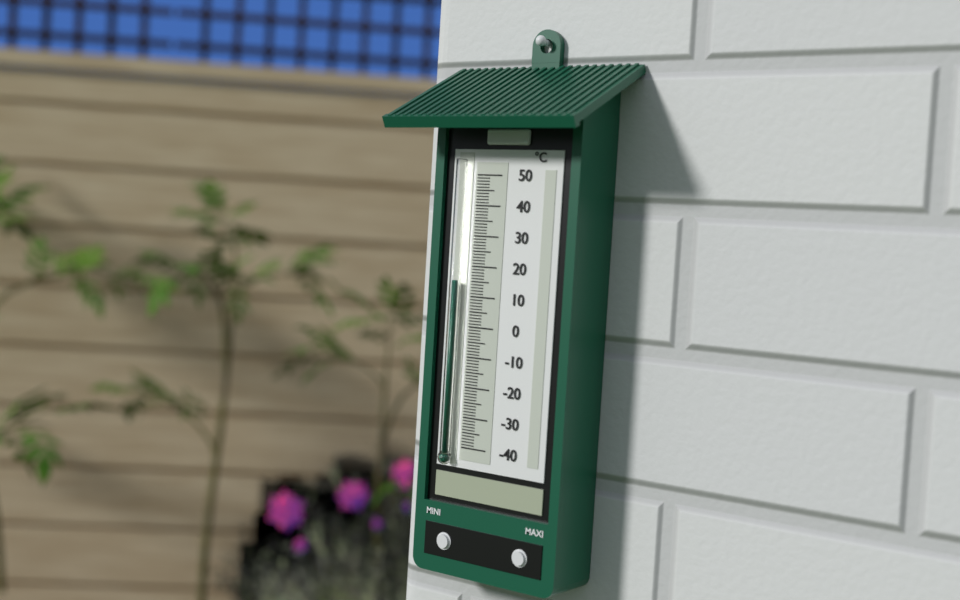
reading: 15 °C
